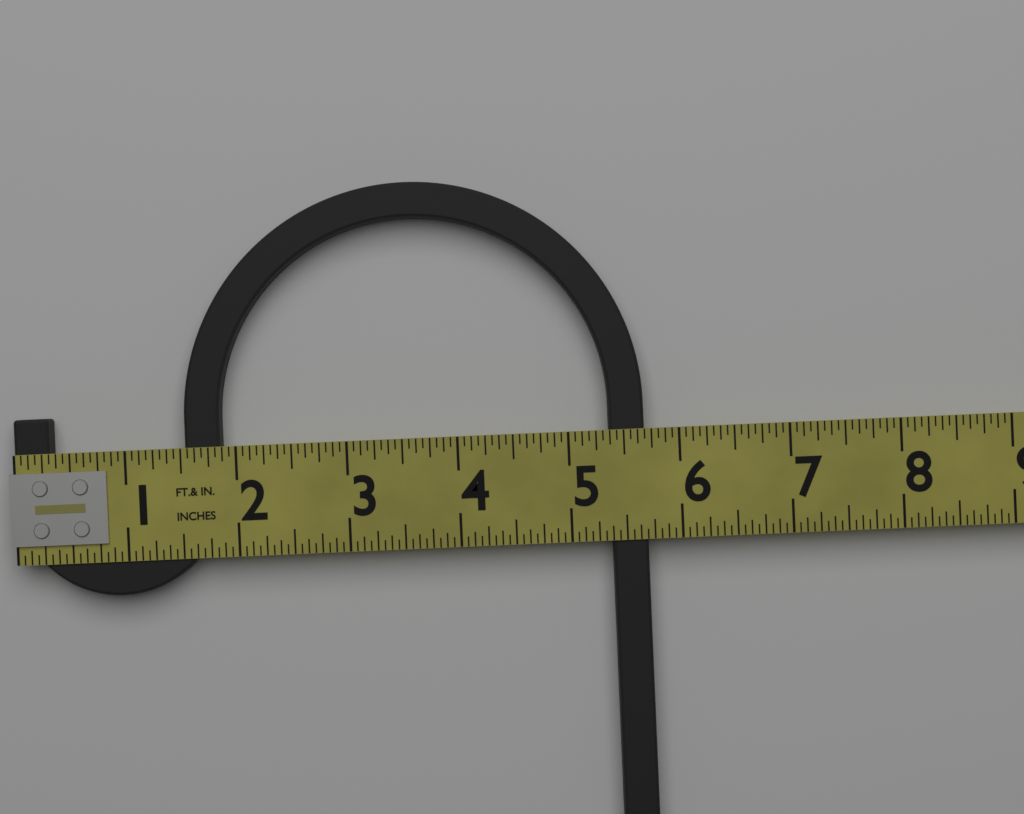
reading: 5.6875 in
